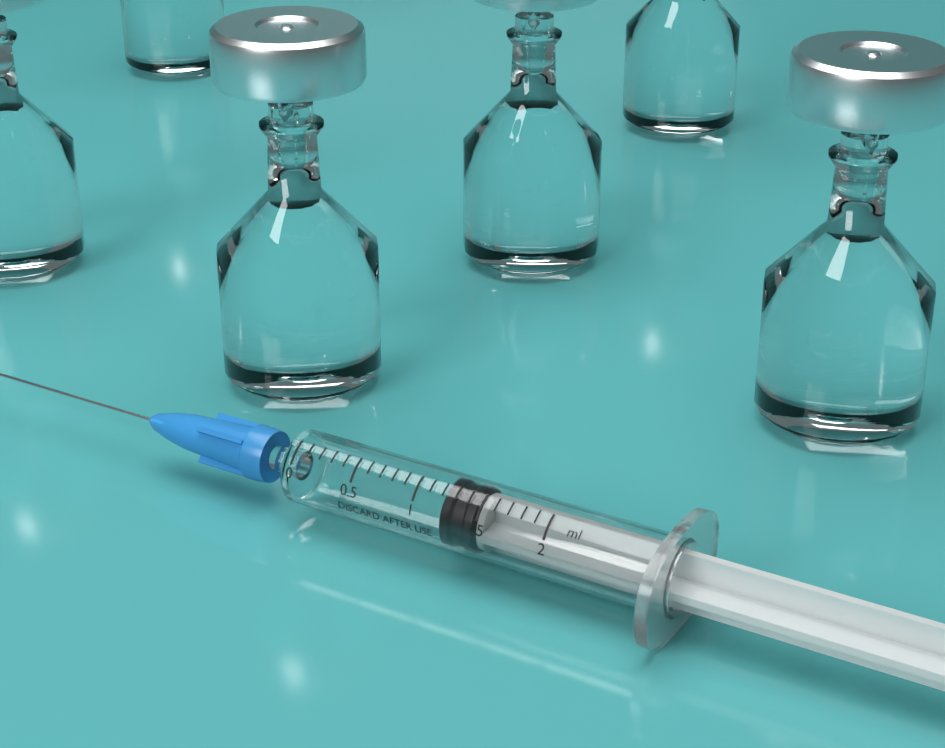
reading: 1.2 ml
